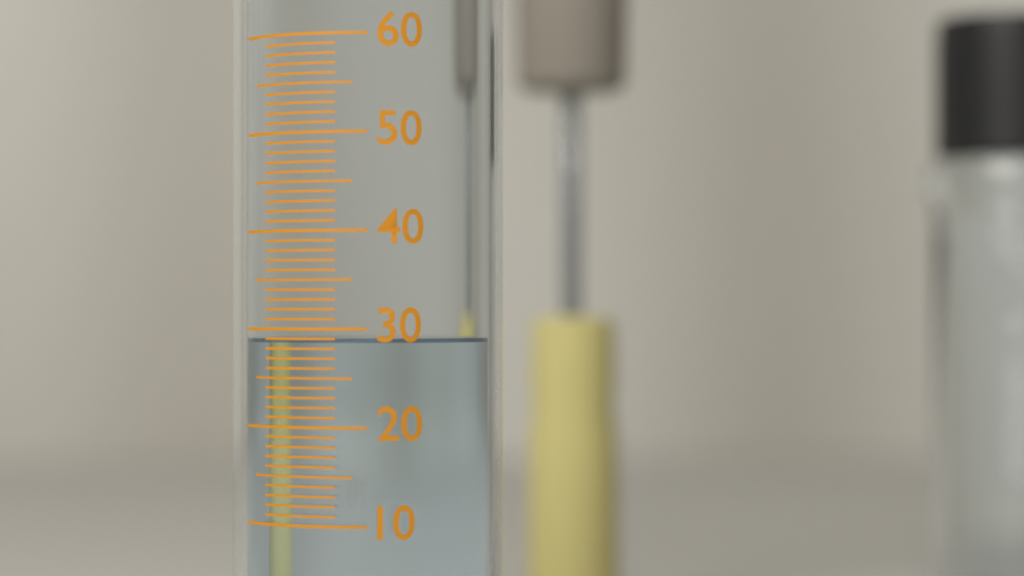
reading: 29 (no unit)
